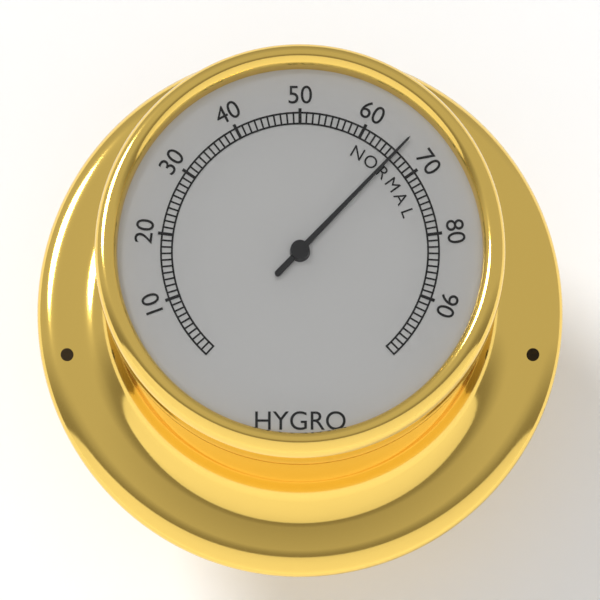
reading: 66 (no unit)
